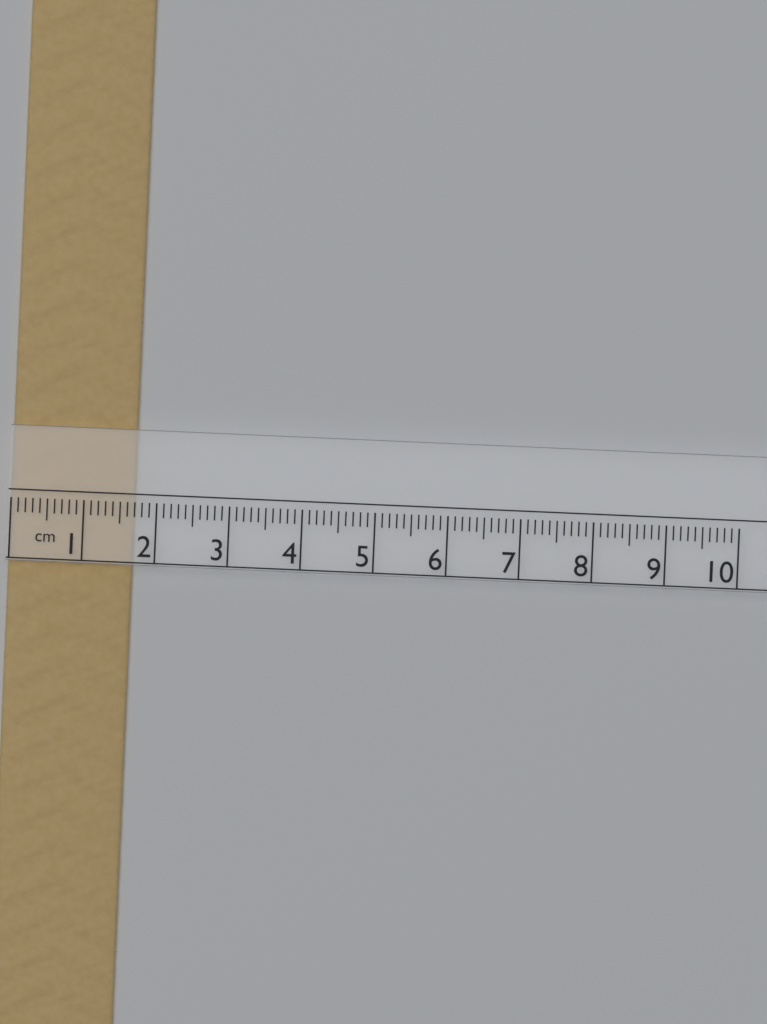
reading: 1.7 cm
